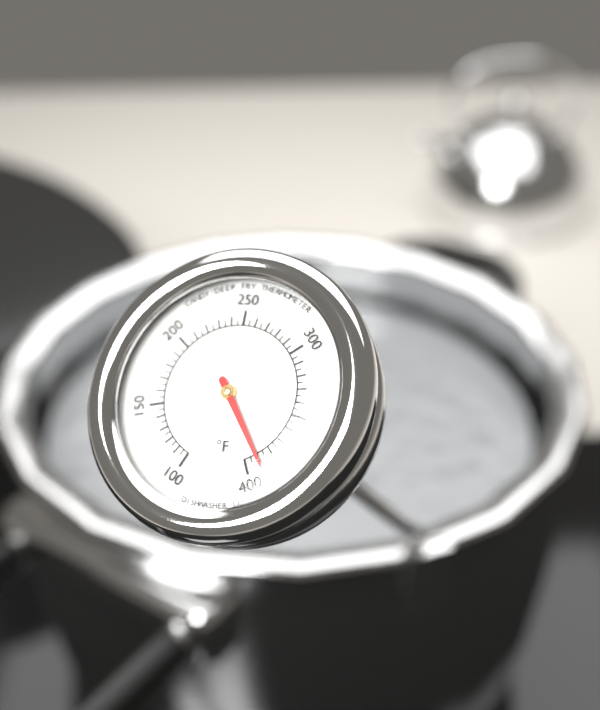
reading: 390 °F
